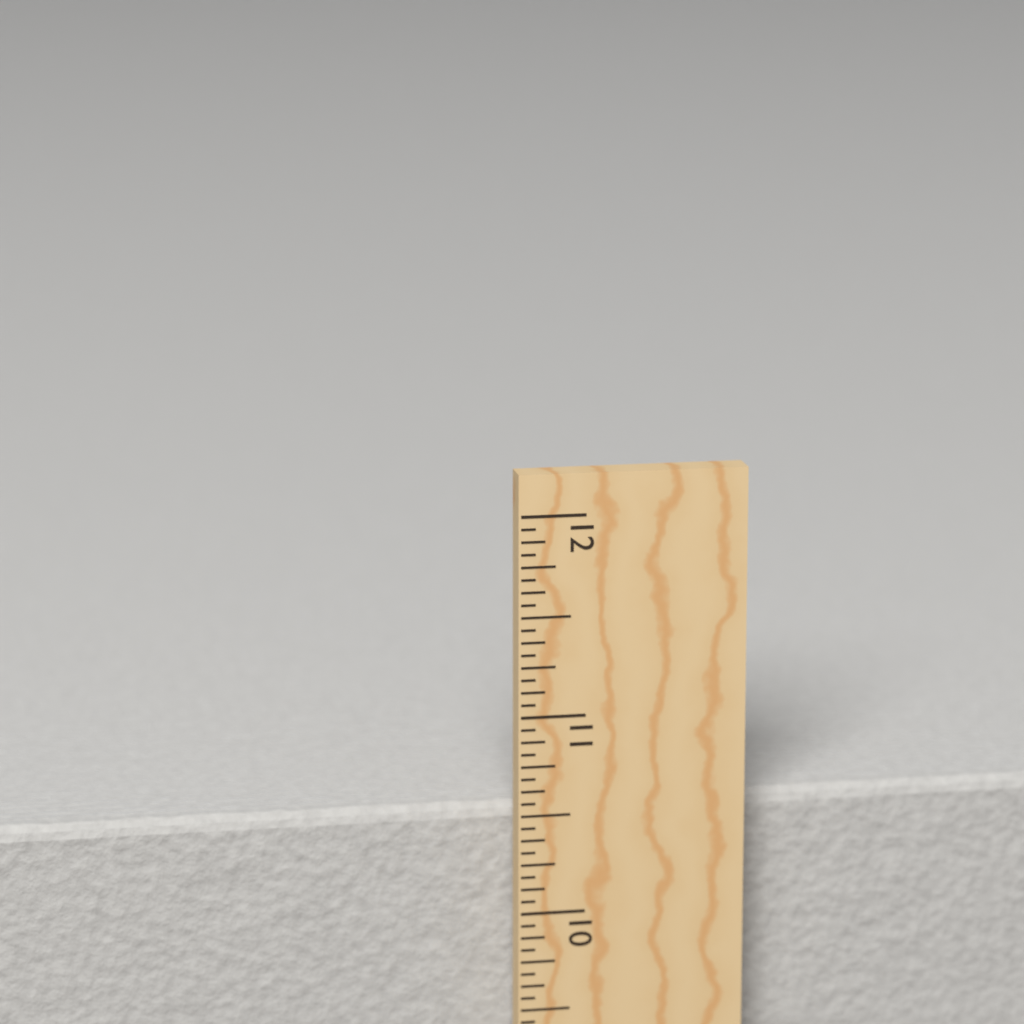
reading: 10.5000 in
